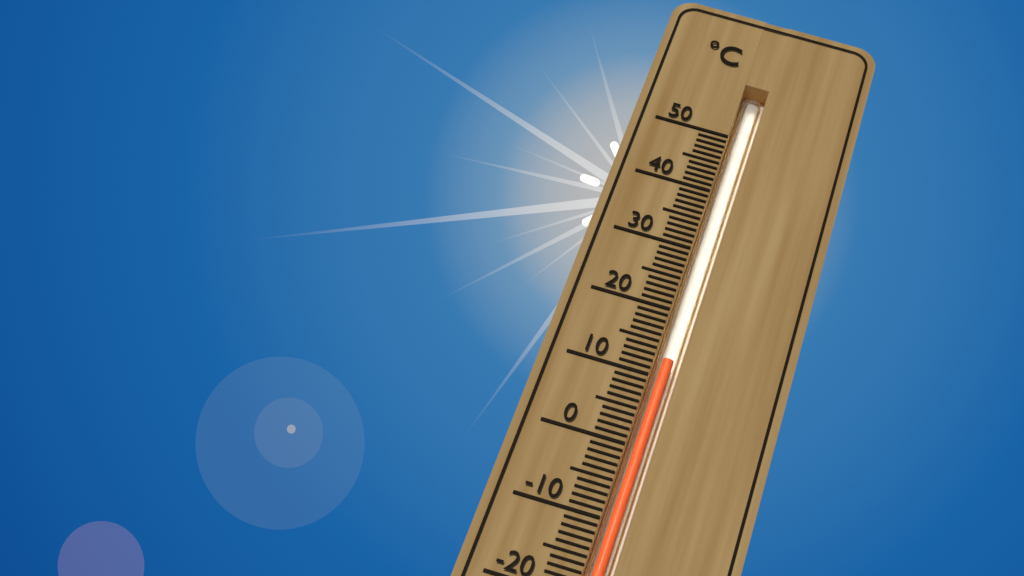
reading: 13 °C
